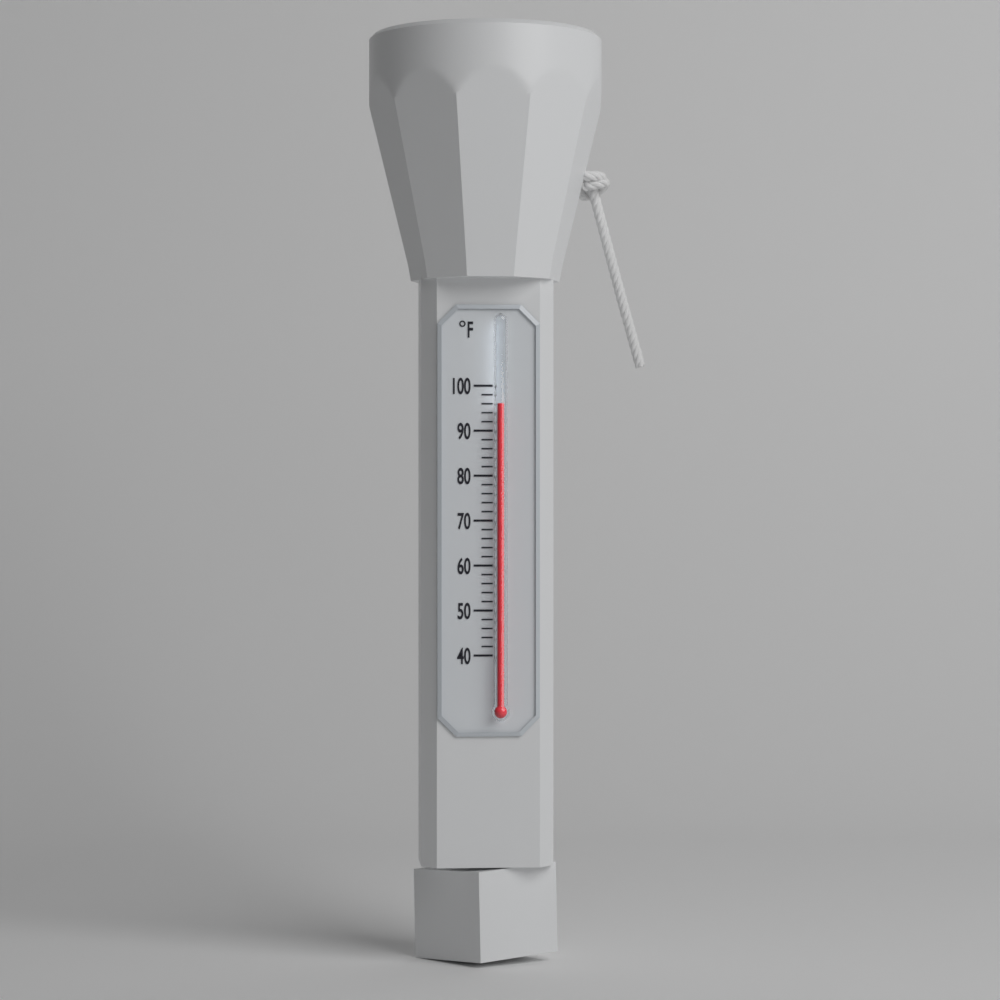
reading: 96 °F
